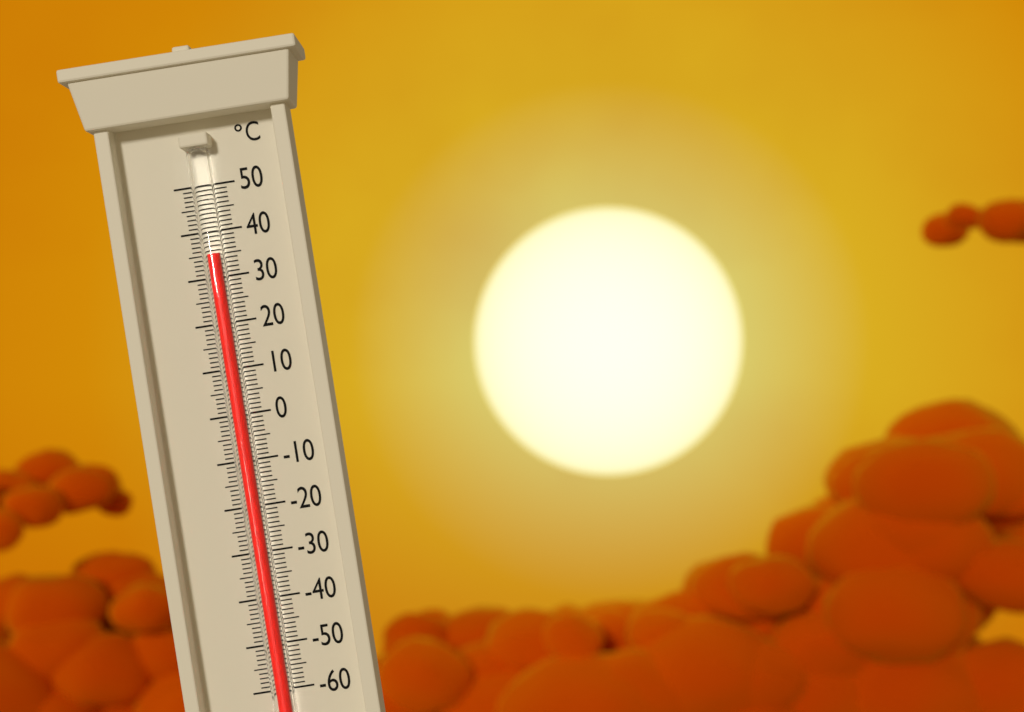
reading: 35 °C
